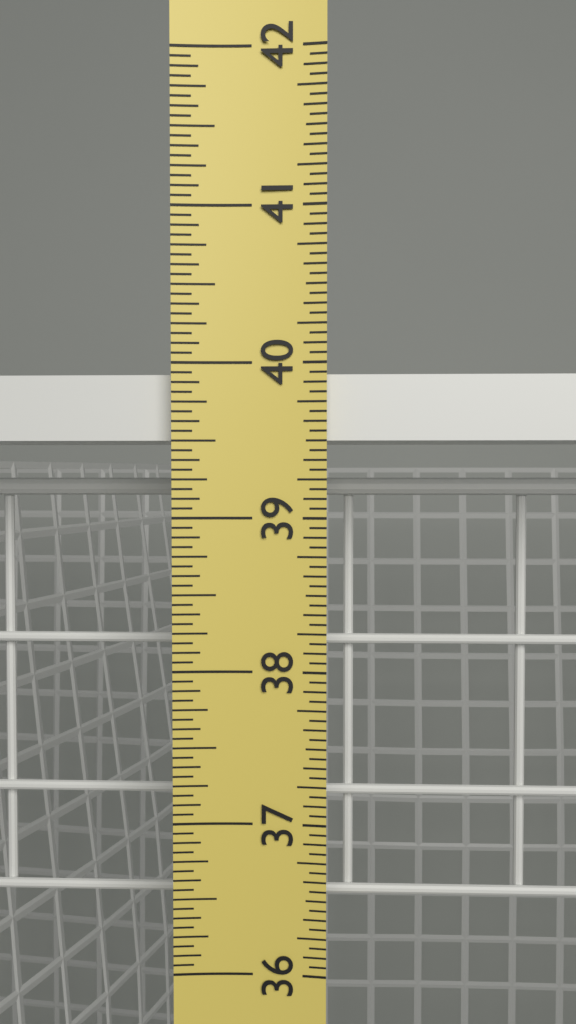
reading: 39.9375 in
